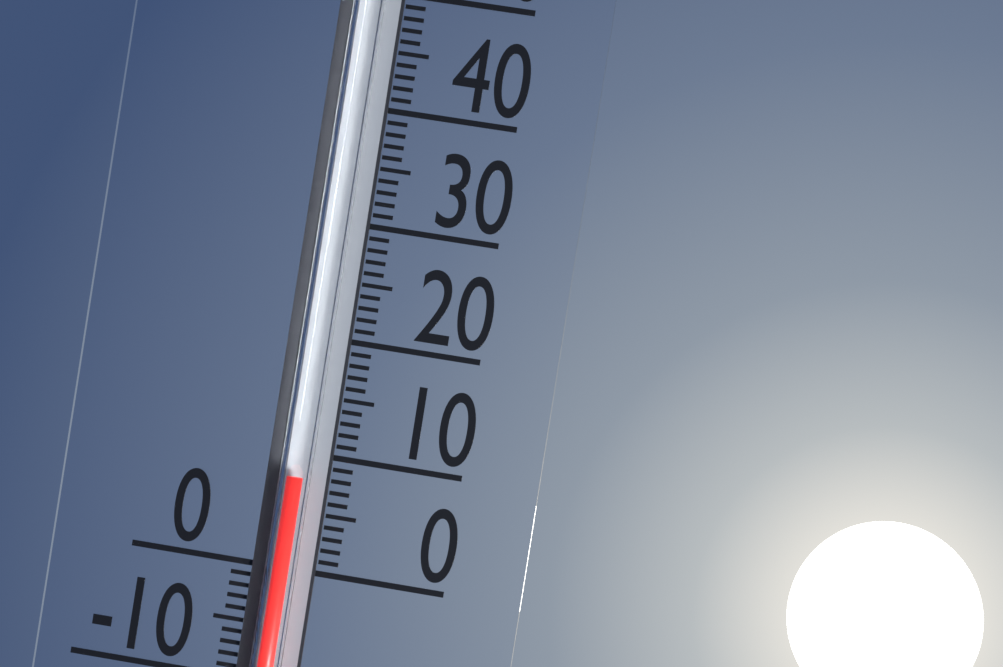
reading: 8 (no unit)
